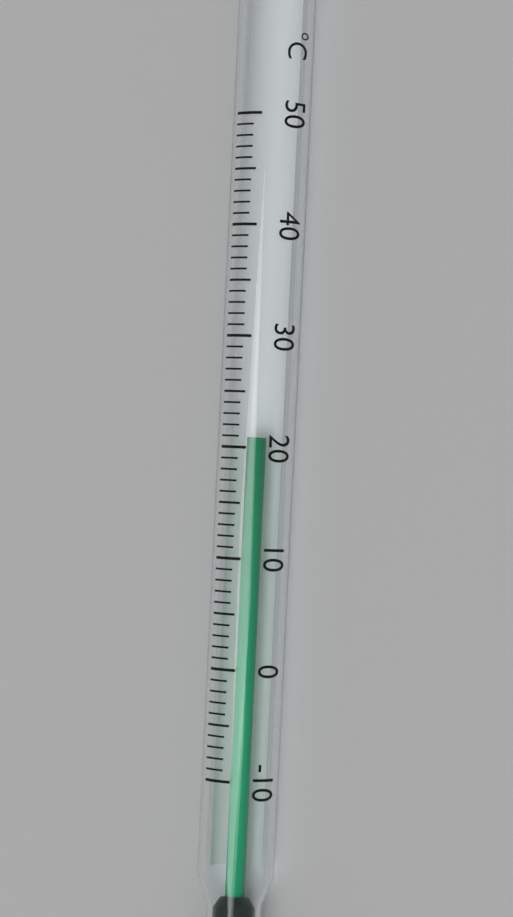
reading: 21 °C
